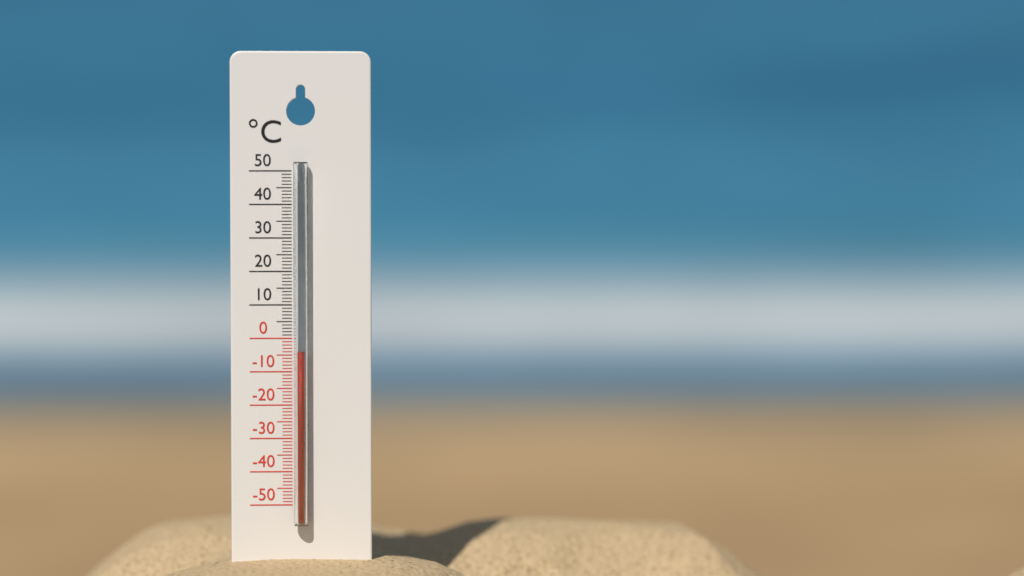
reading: -4 °C
